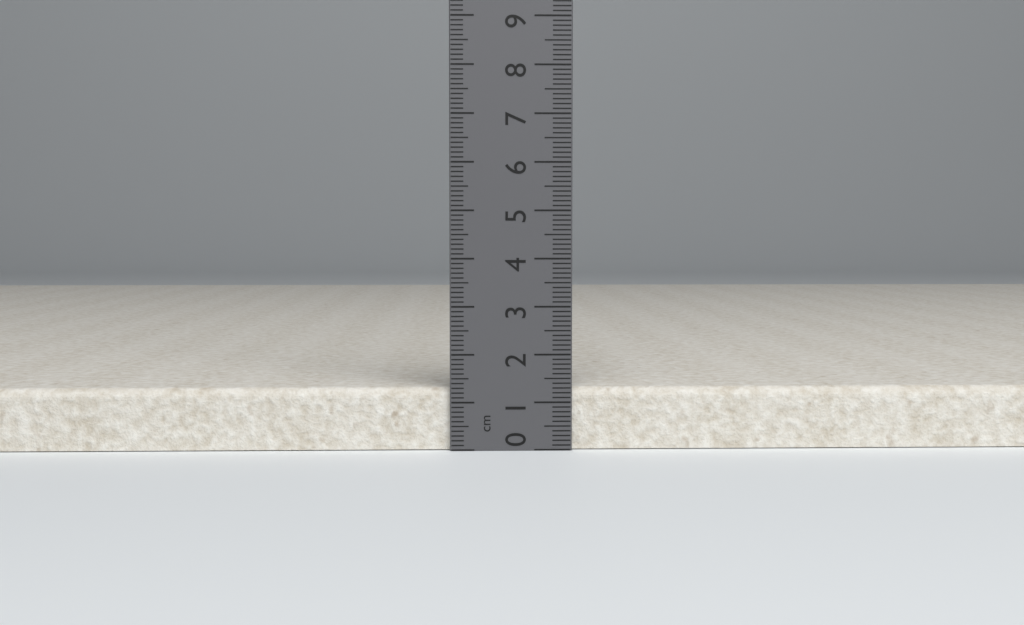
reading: 1.3 cm
